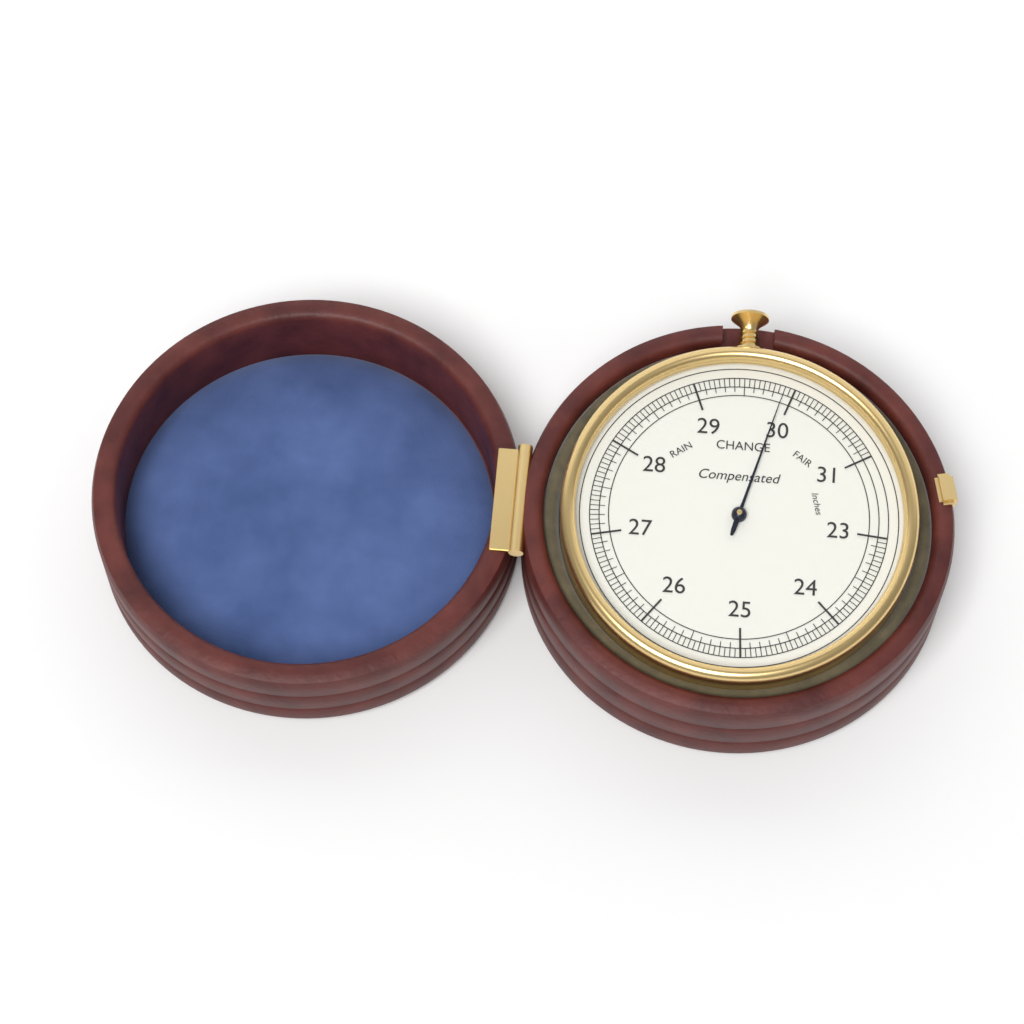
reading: 29.90 inches
